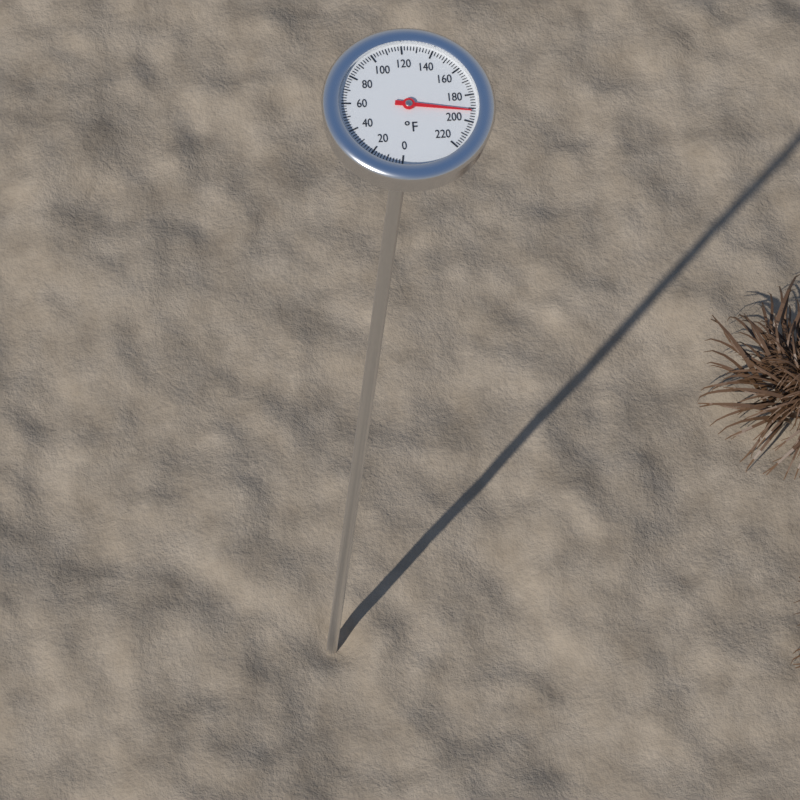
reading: 192 °F
